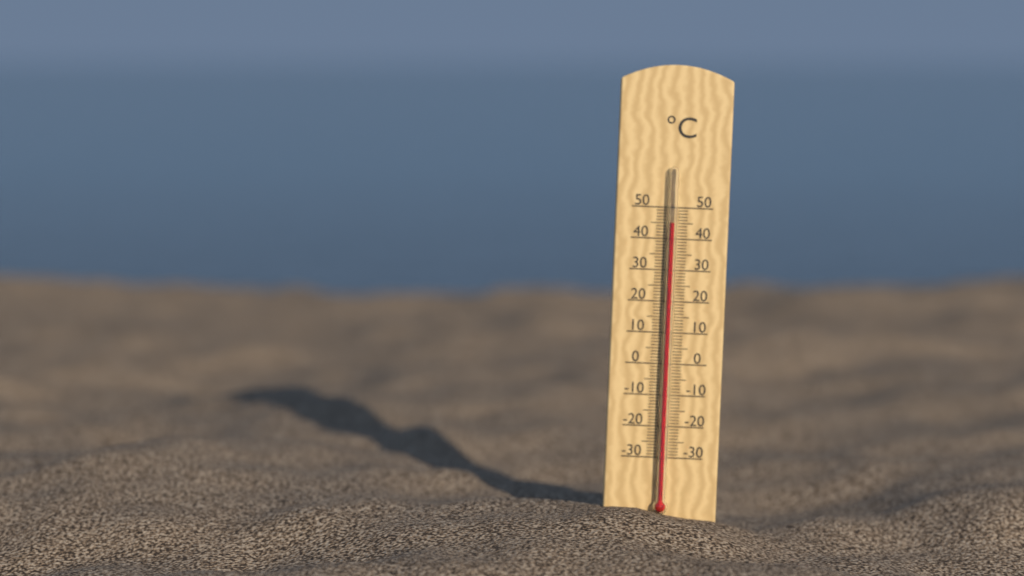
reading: 45 °C
